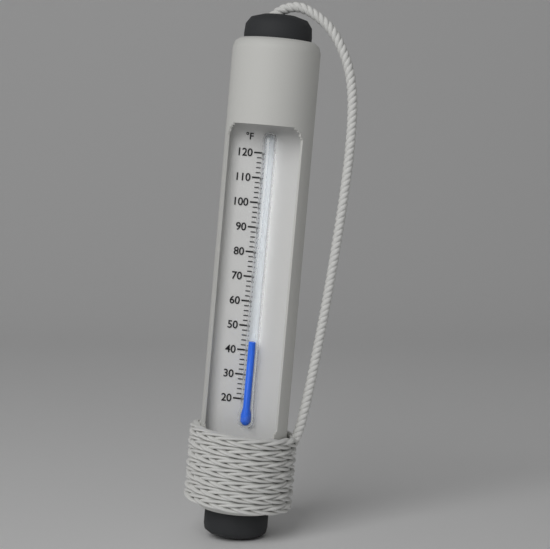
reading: 44 °F
